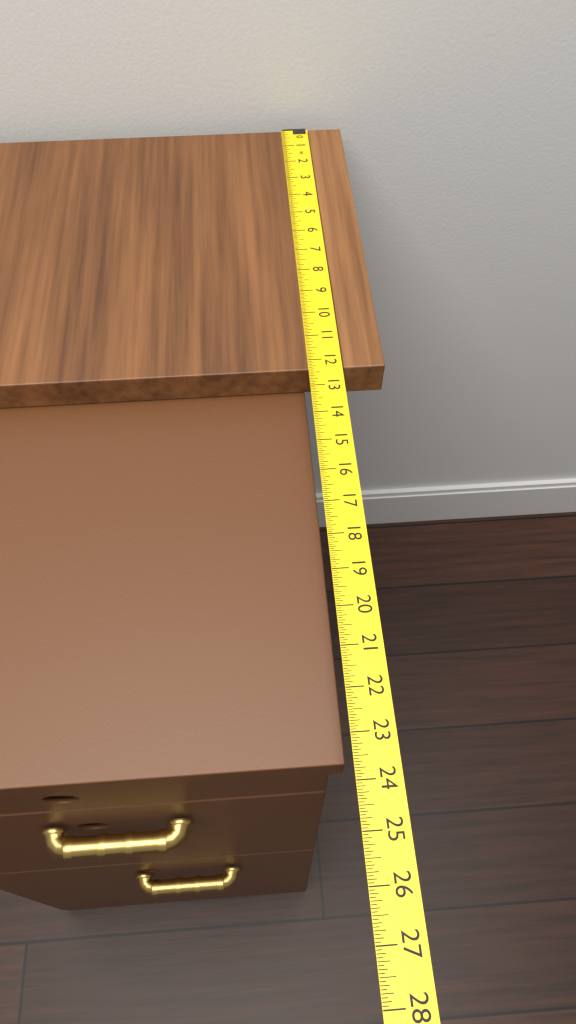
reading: 12.3750 in
